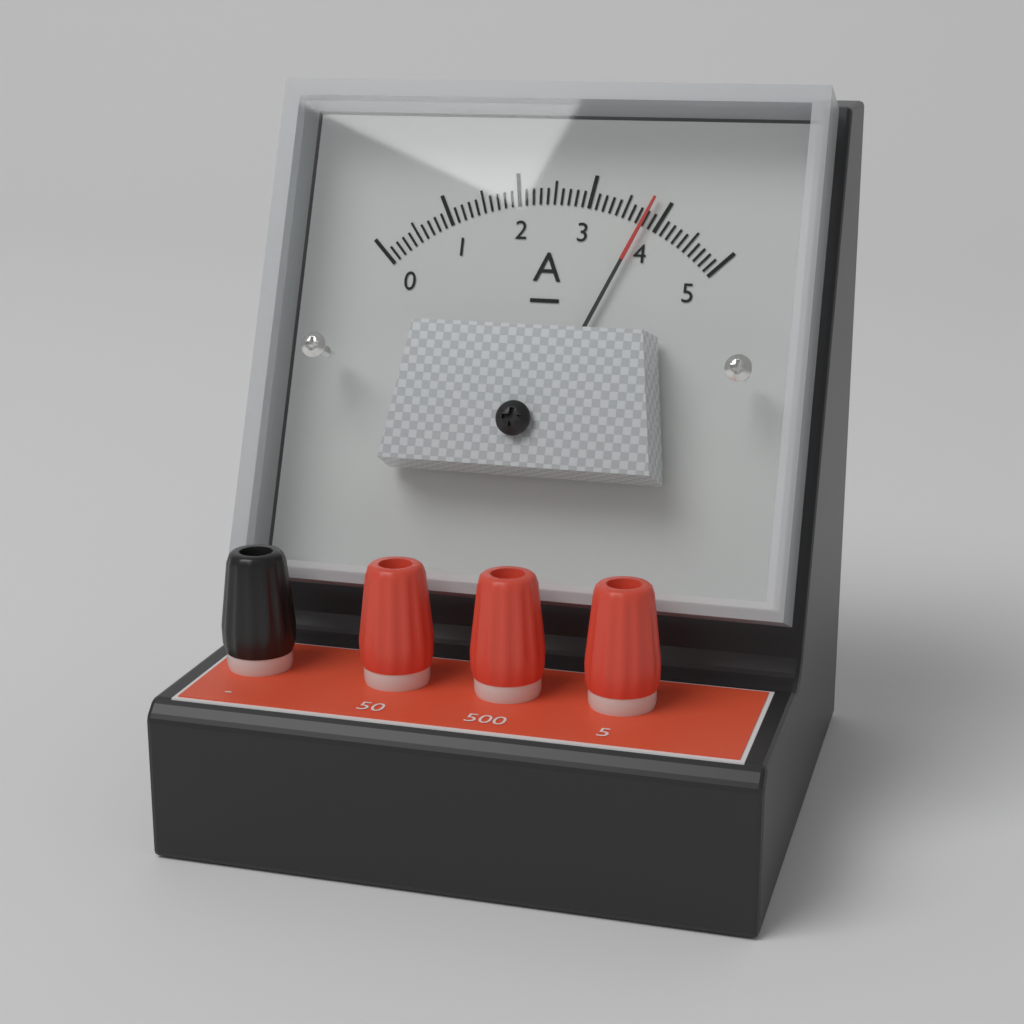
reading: 3.8 A
